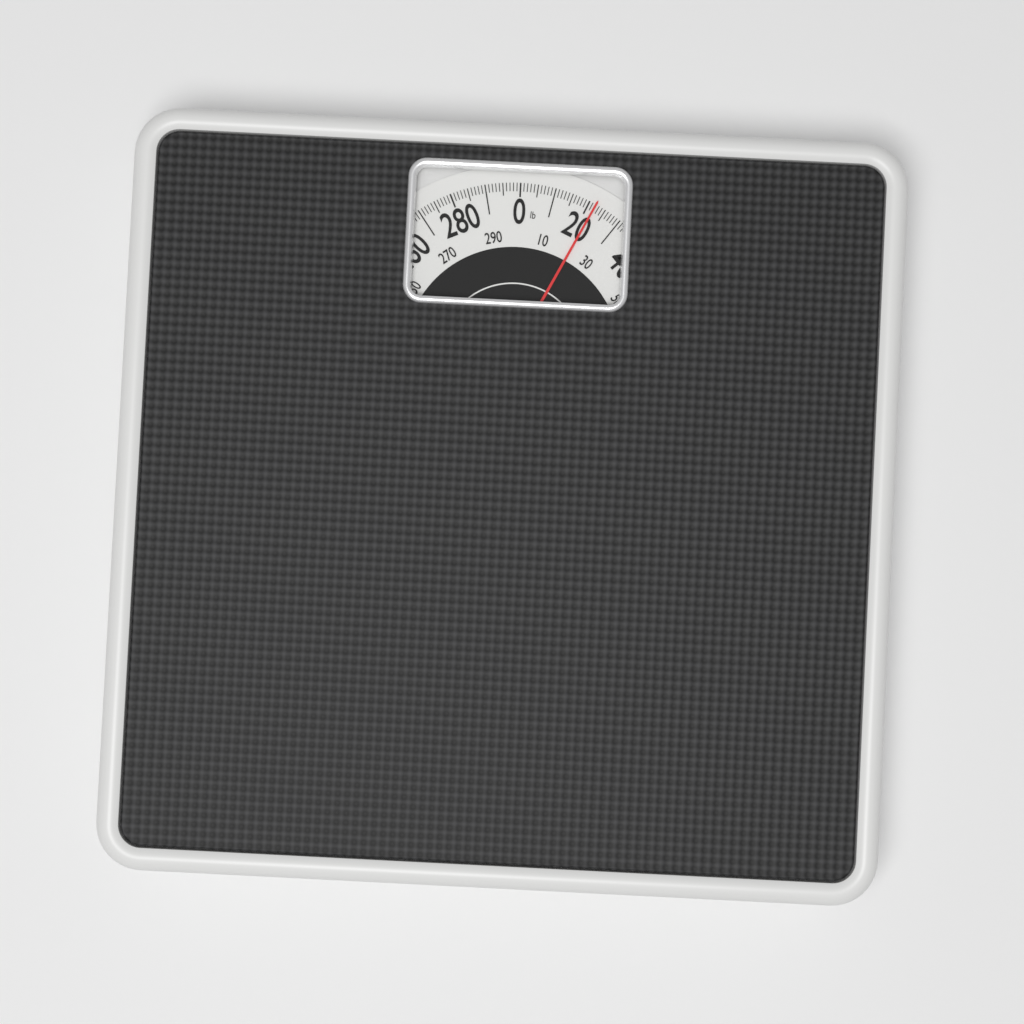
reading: 22 lb
